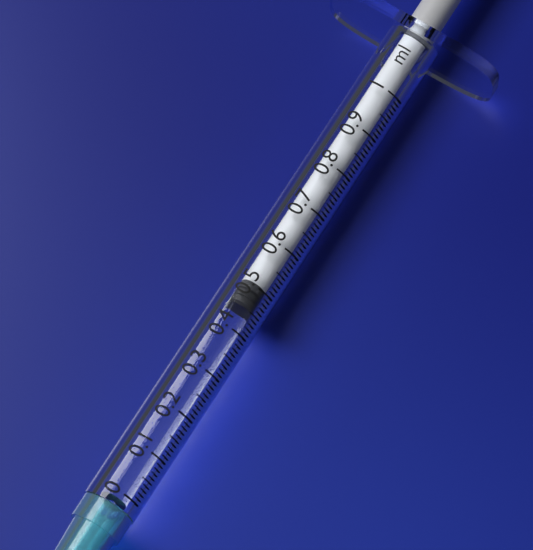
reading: 0.46 ml
